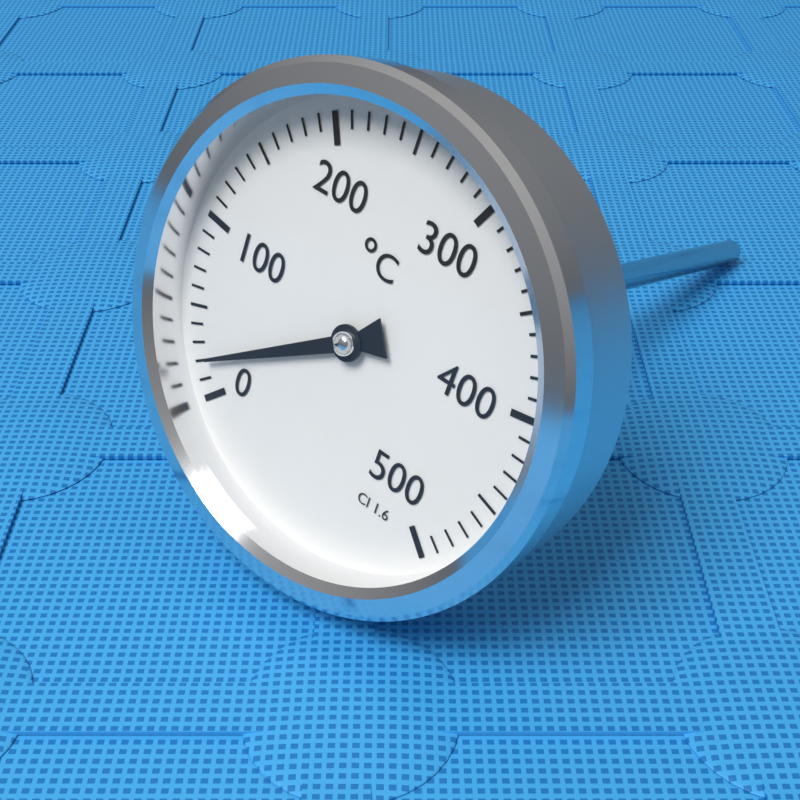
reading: 20 °C
